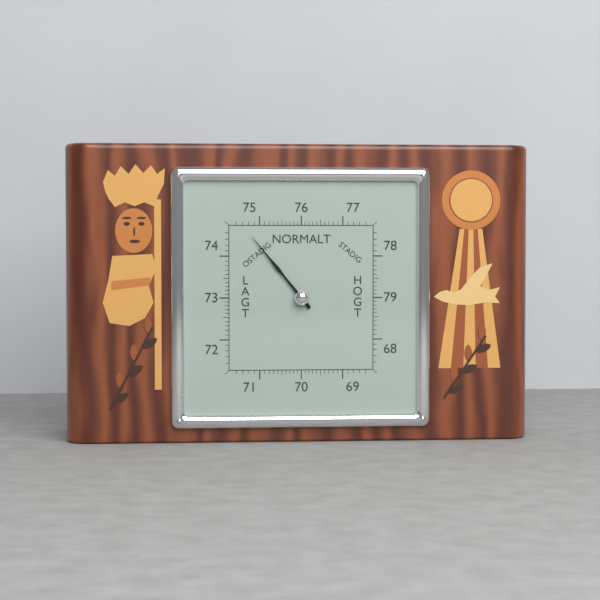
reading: 74.7 (no unit)
